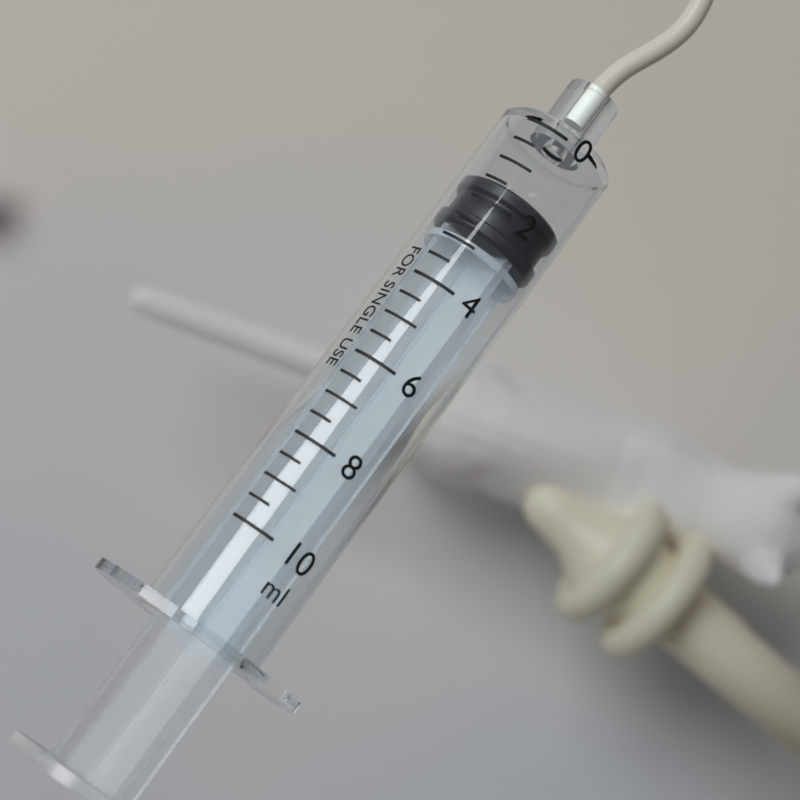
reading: 1.5 ml
